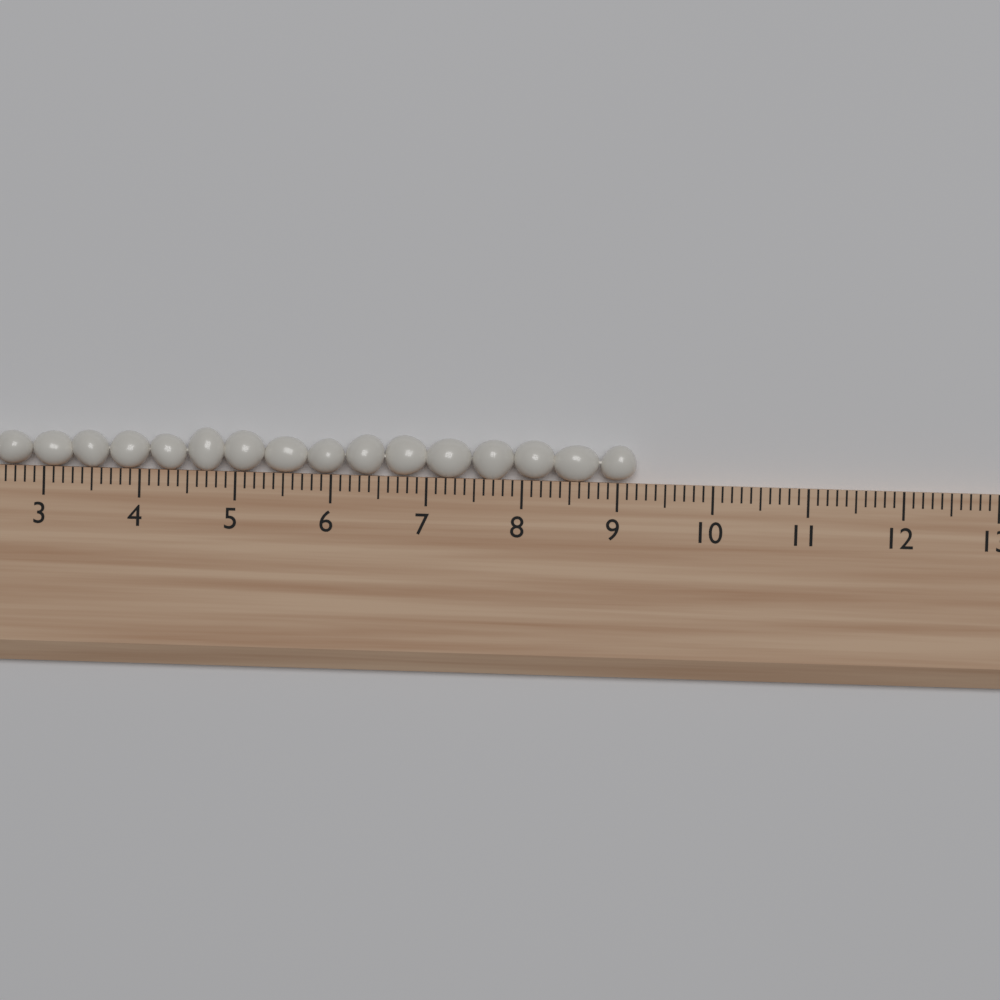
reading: 9.2 (no unit)
